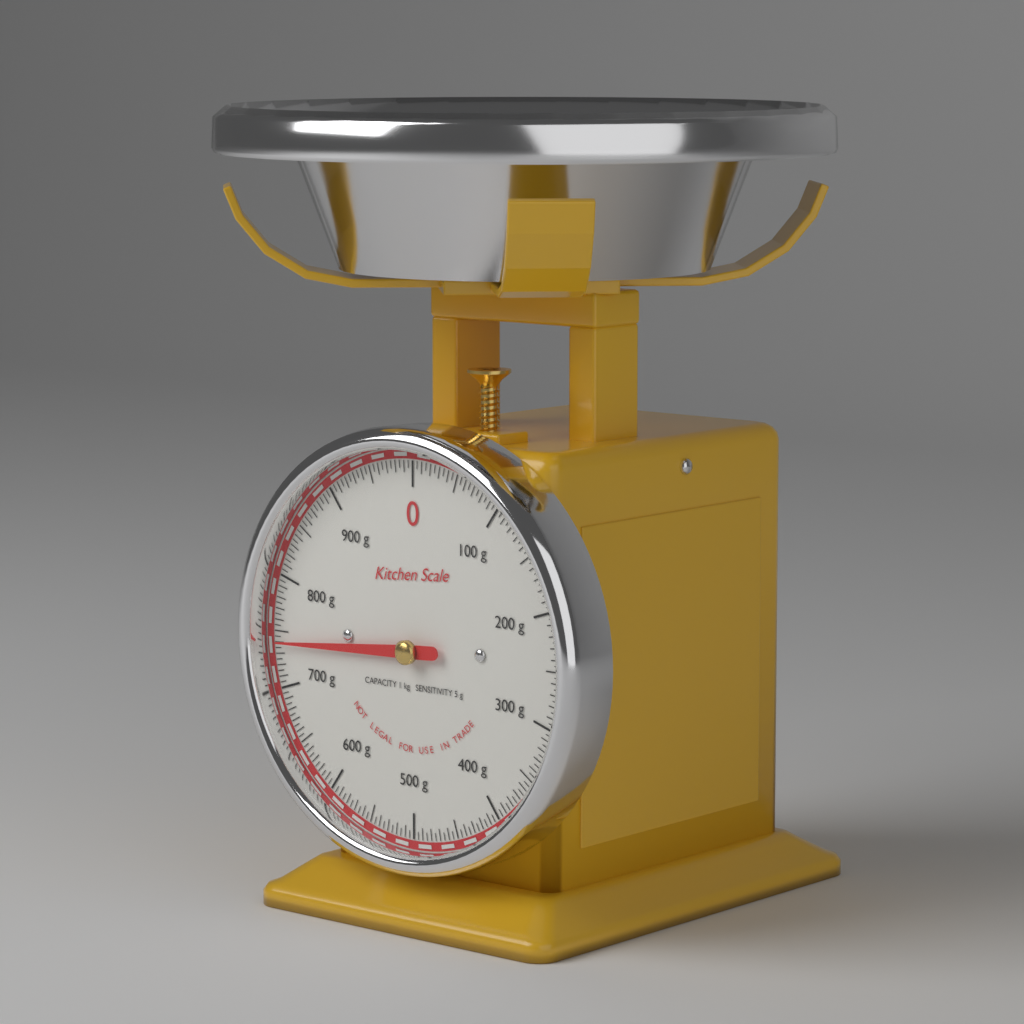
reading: 740 g
